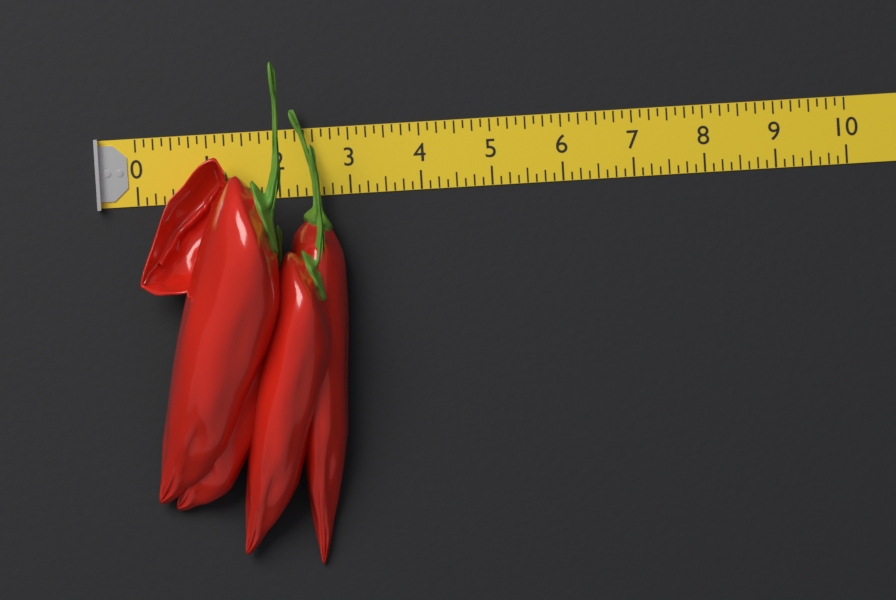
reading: 2.875 (no unit)
